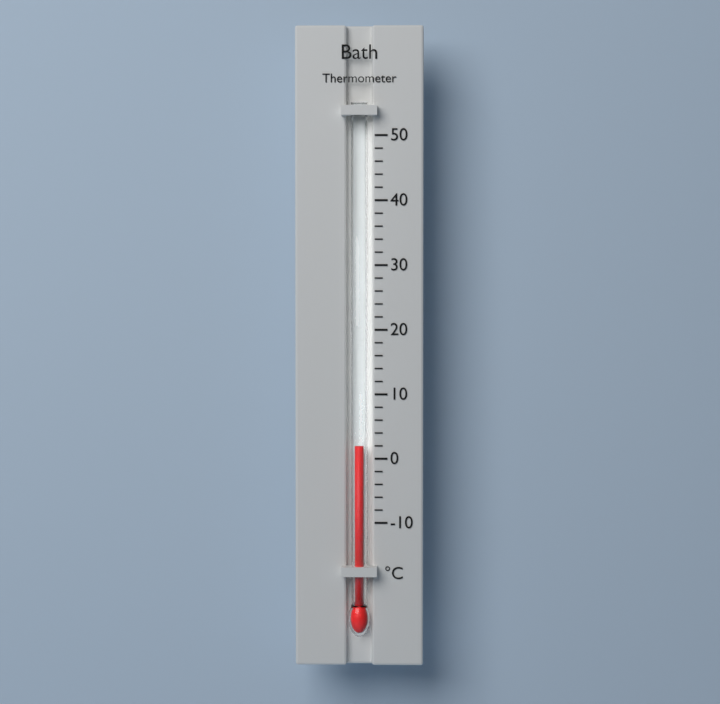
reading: 2 °C
